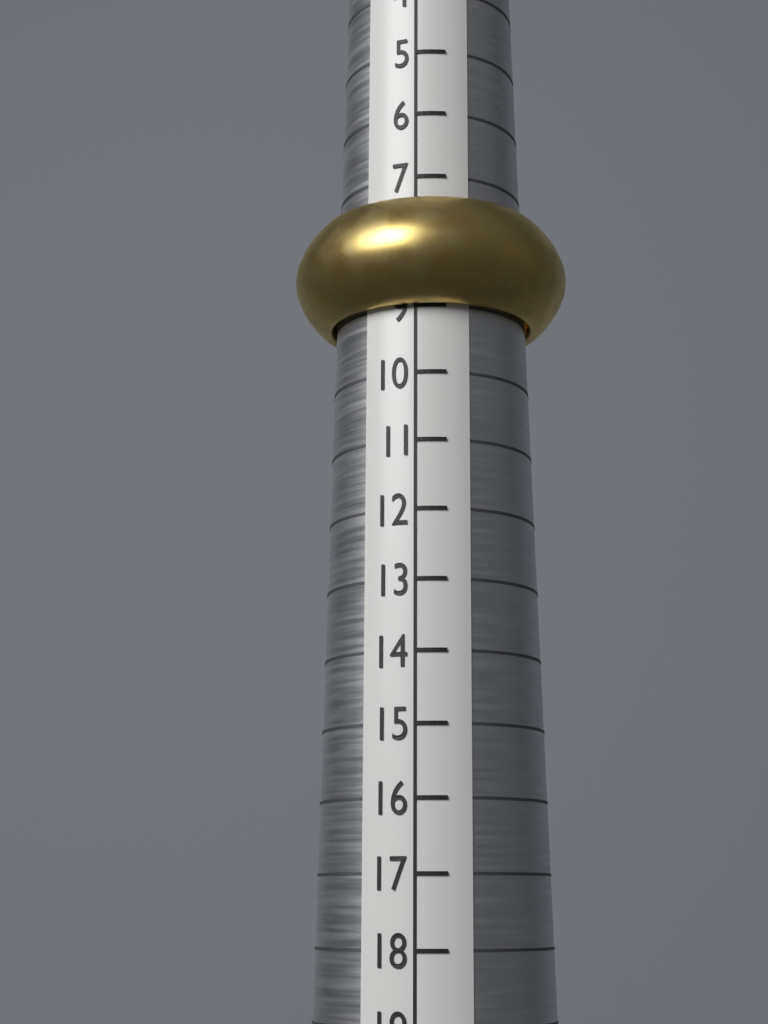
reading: 9 (no unit)
